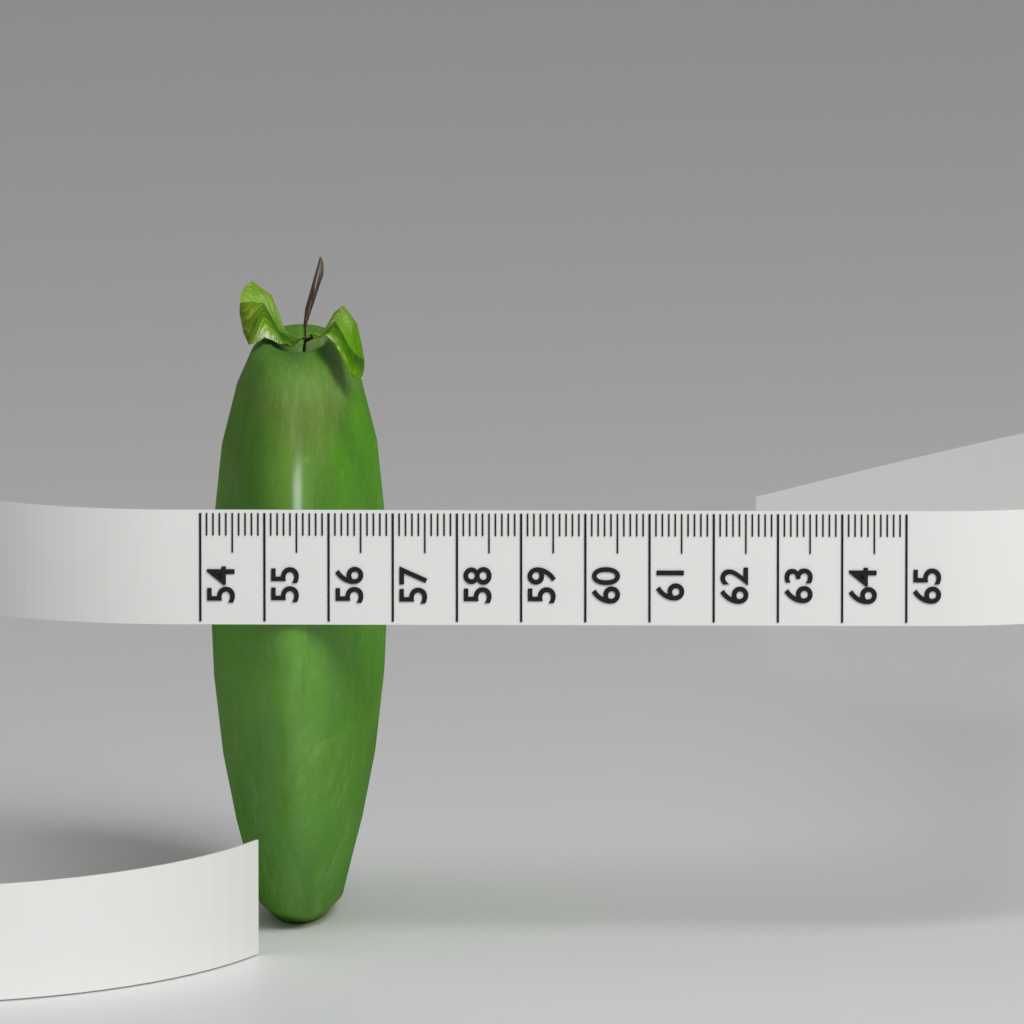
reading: 56.8 (no unit)
